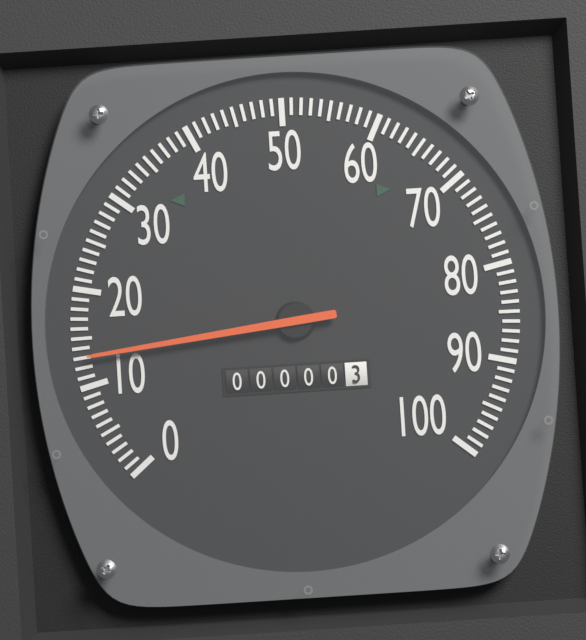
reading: 13 (no unit)
